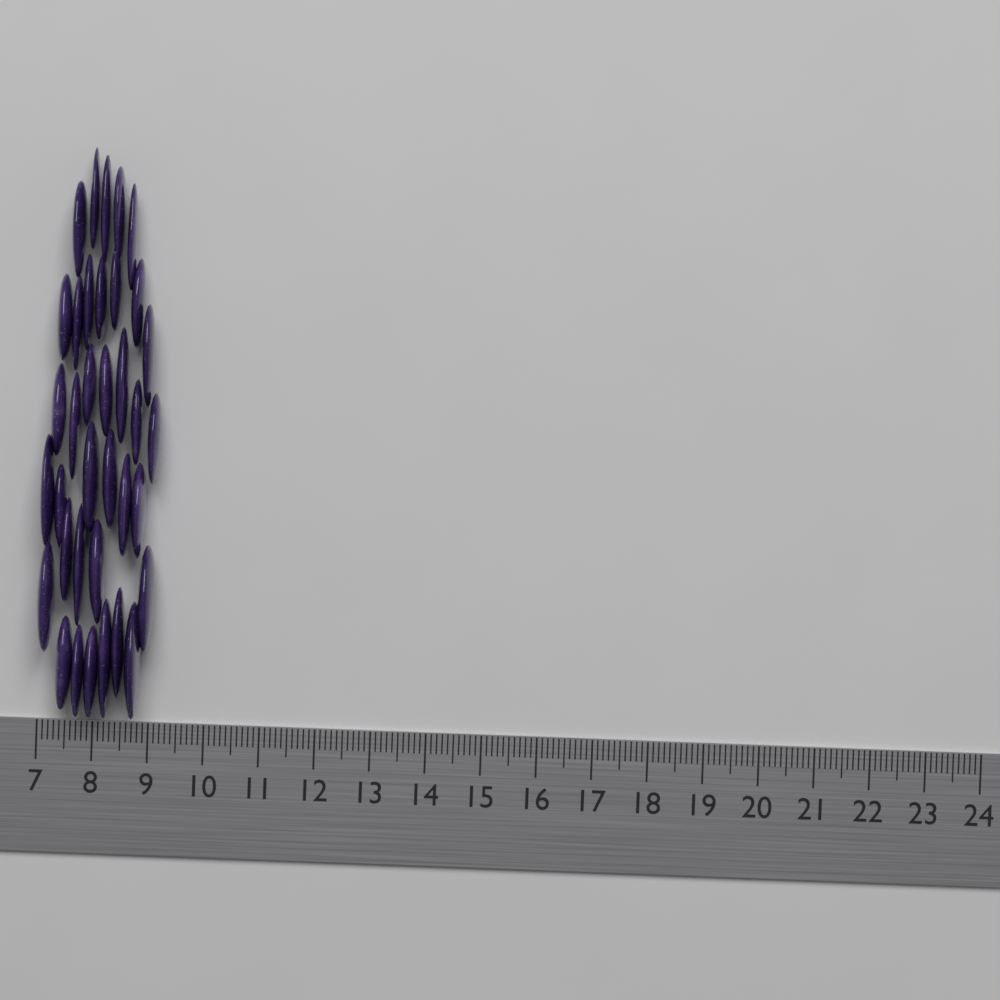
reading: 9.1 (no unit)
